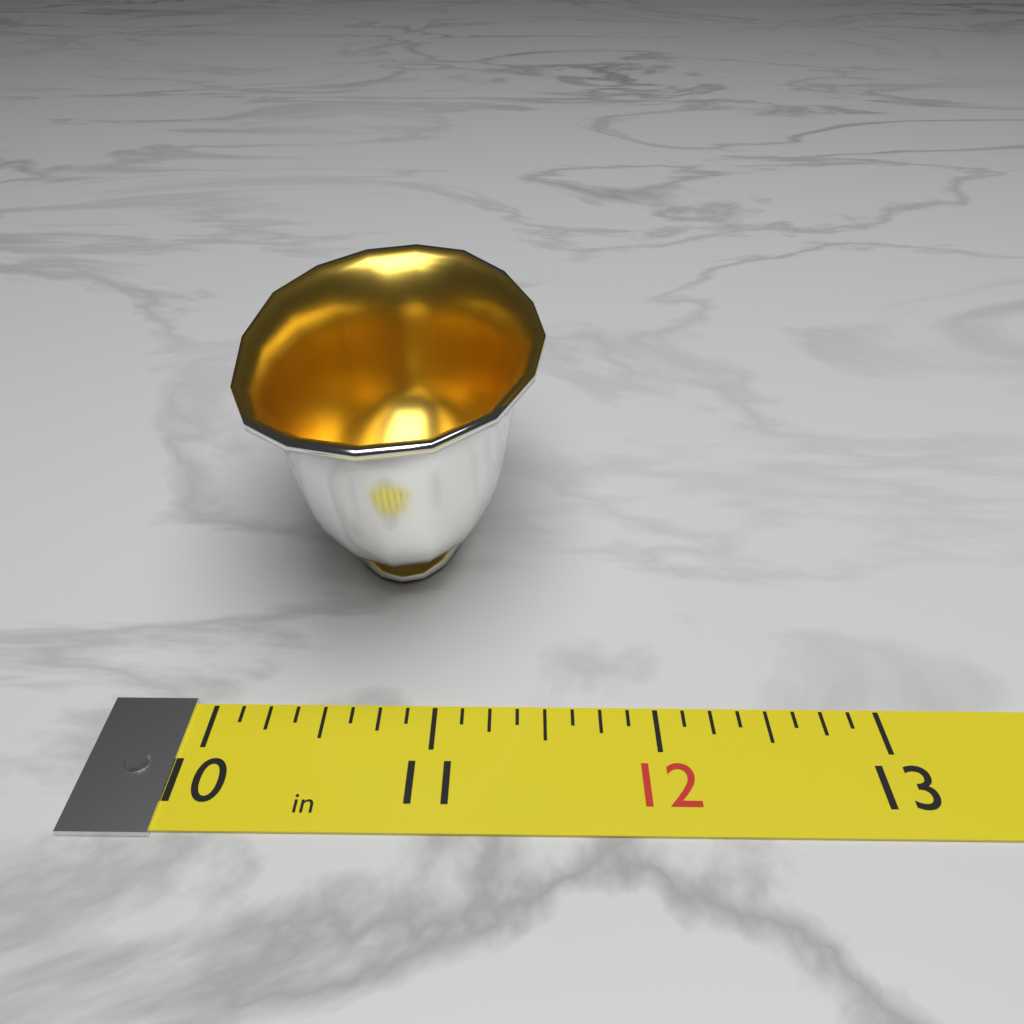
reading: 11.500 in
